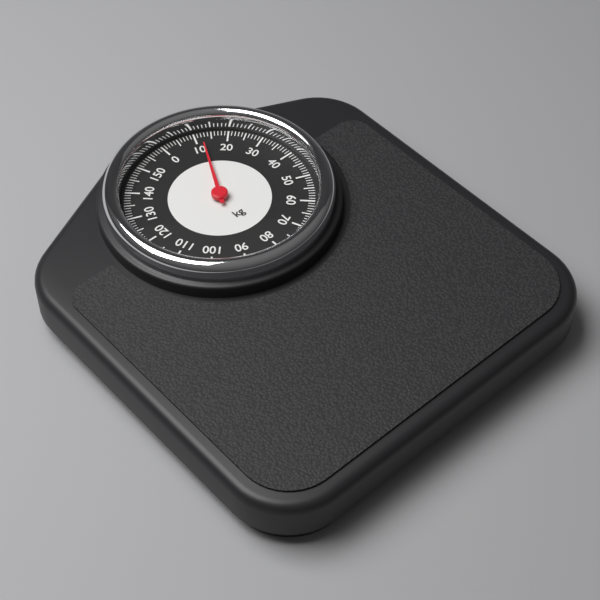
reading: 12 kg
